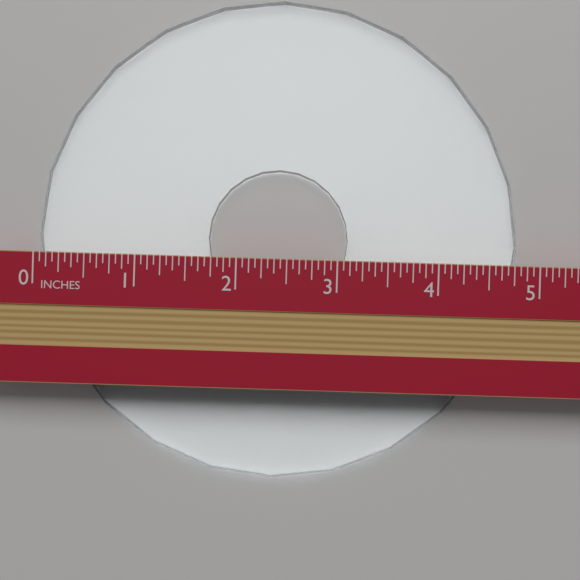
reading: 4.8125 in
